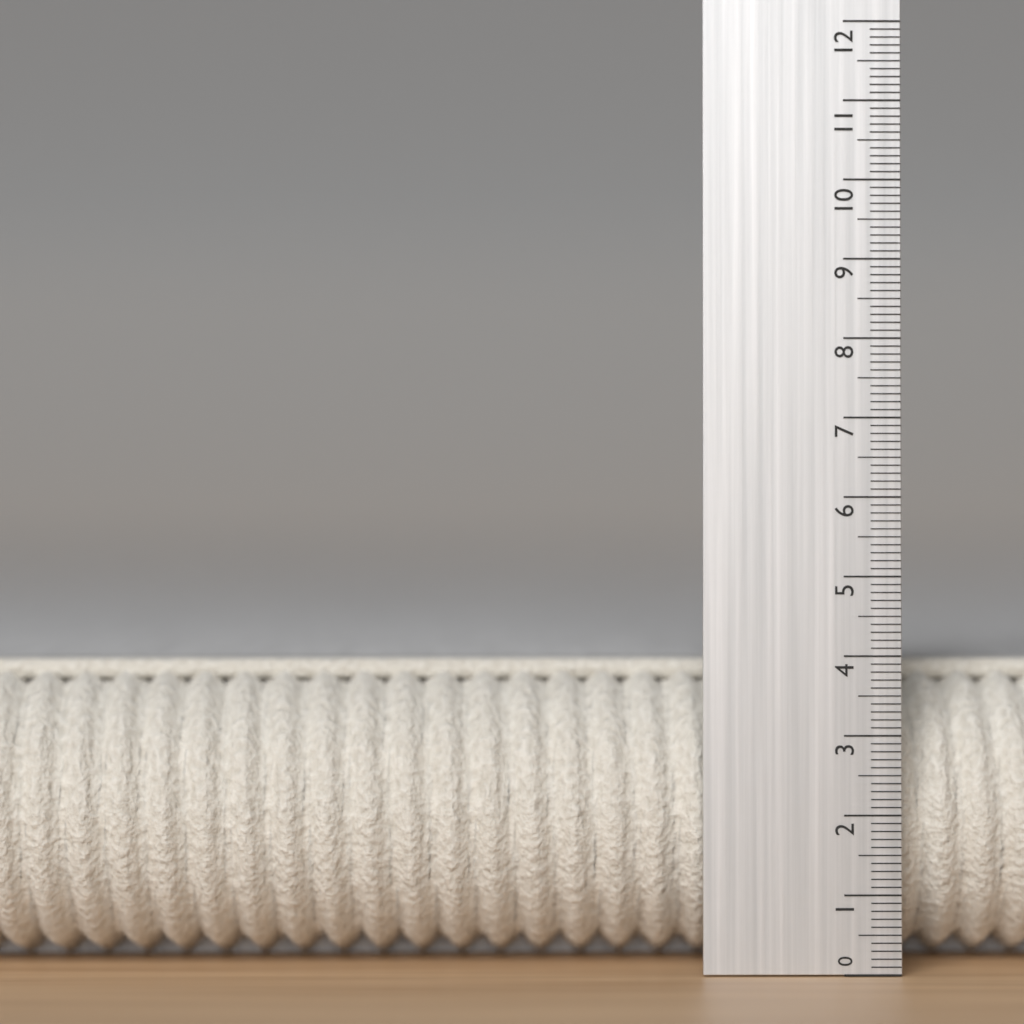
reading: 3.9 (no unit)
